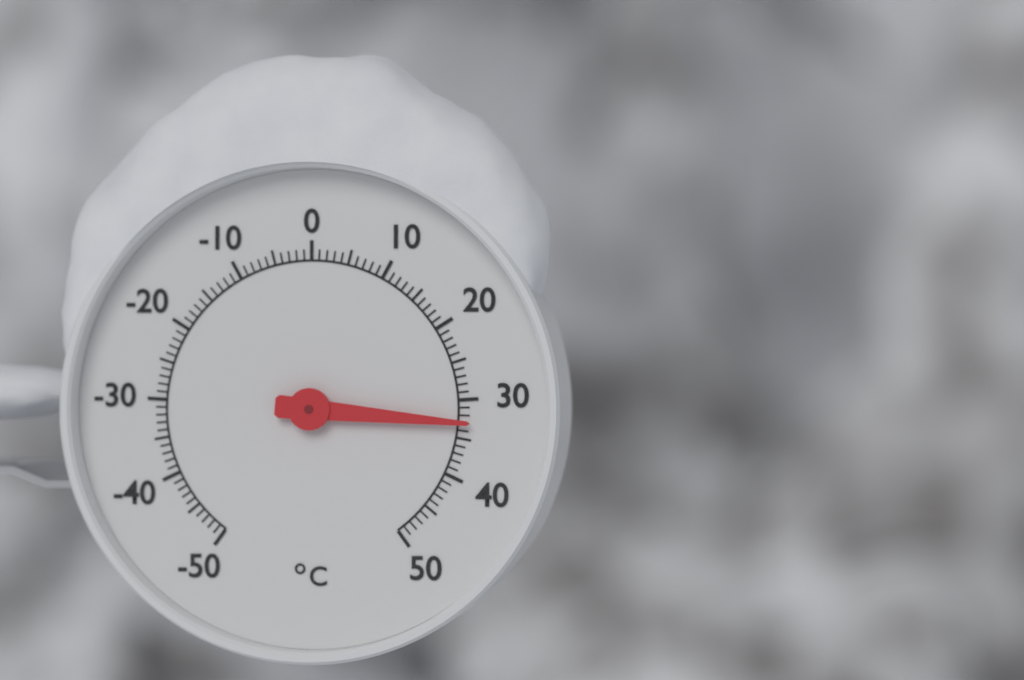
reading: 33 °C
